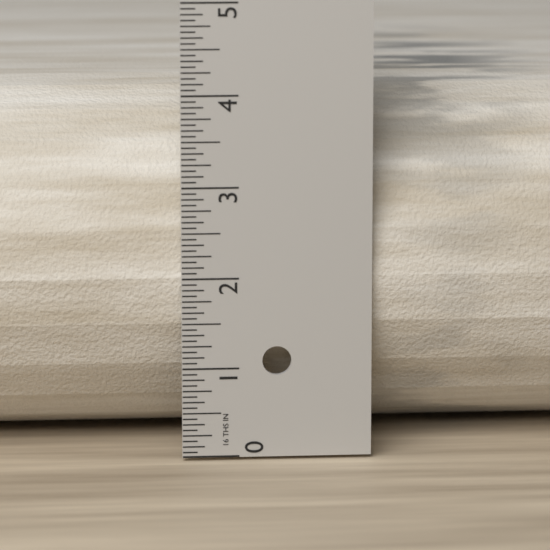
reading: 4.0000 in
